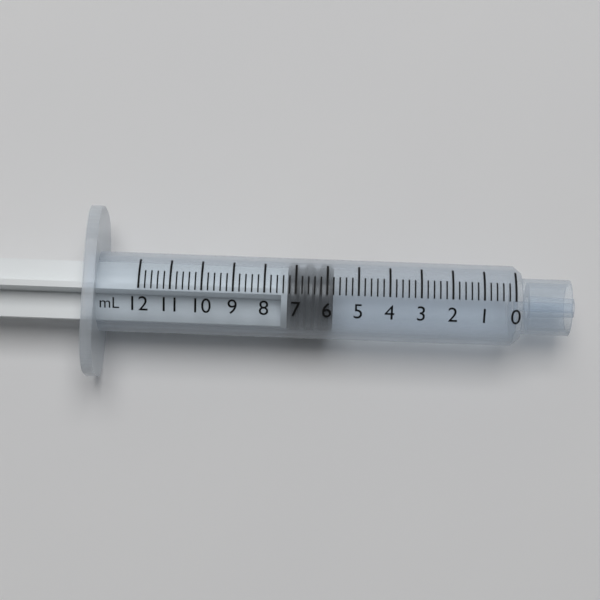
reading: 5.8 mL
